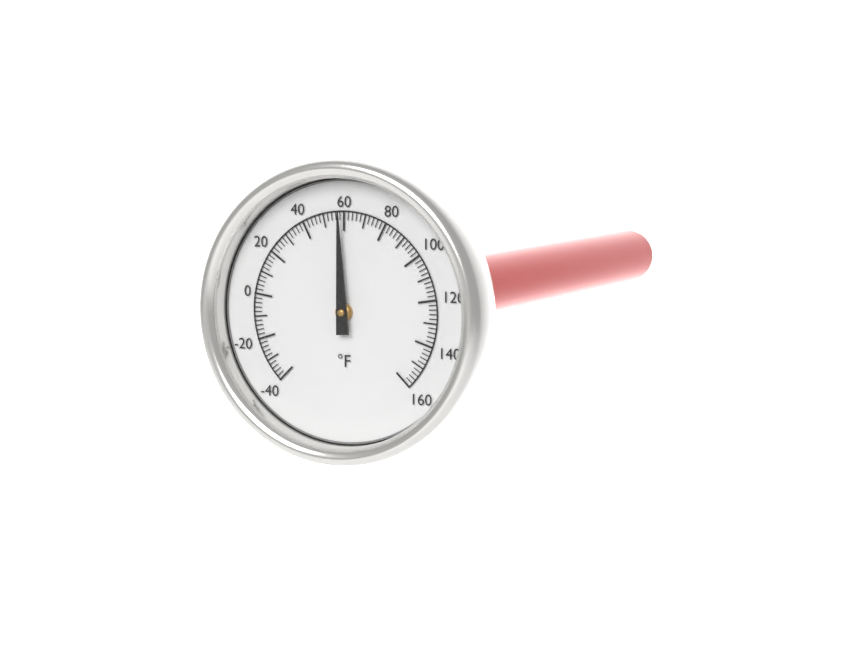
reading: 58 °F
